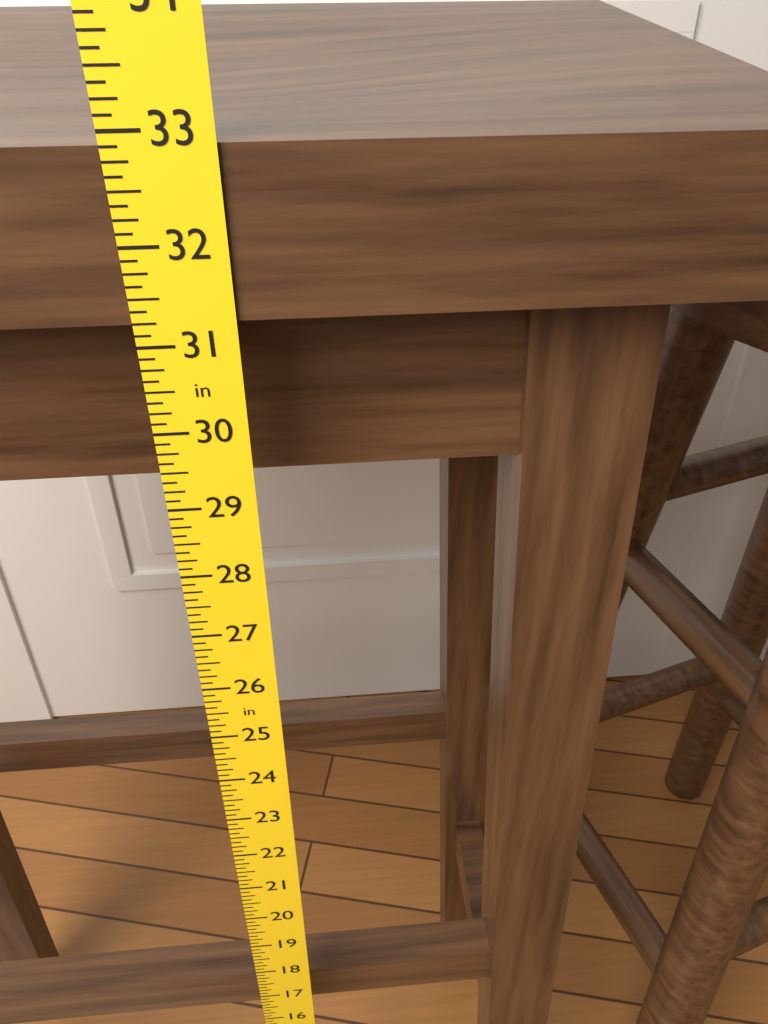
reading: 32.875 in
